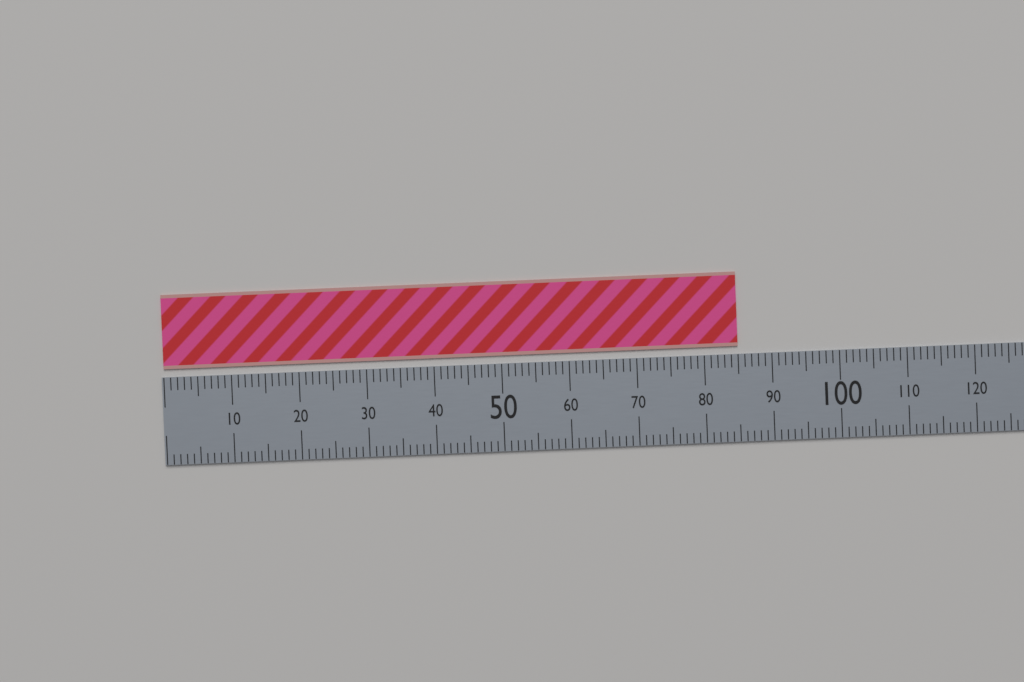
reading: 85 (no unit)
